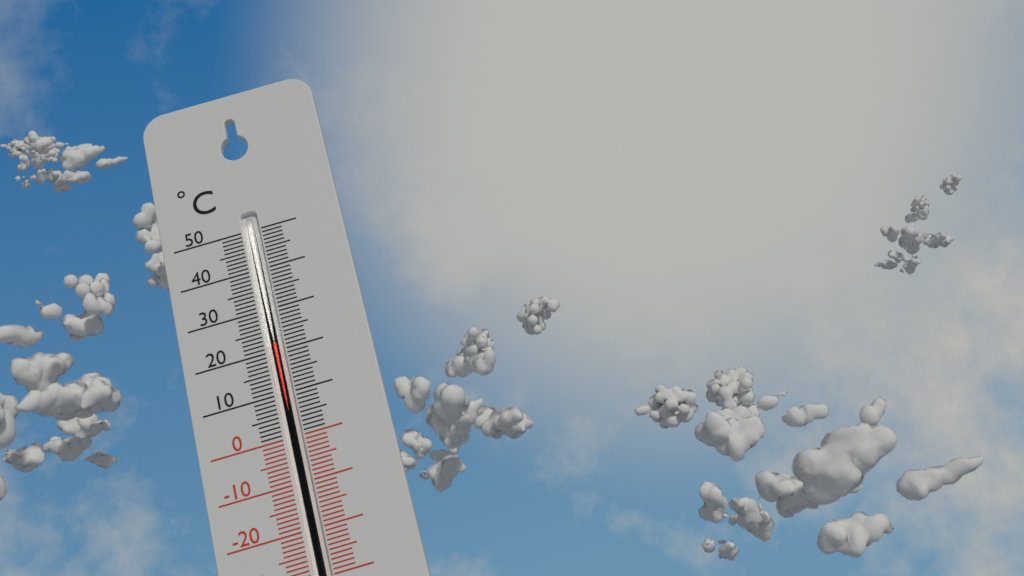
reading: 22 °C
